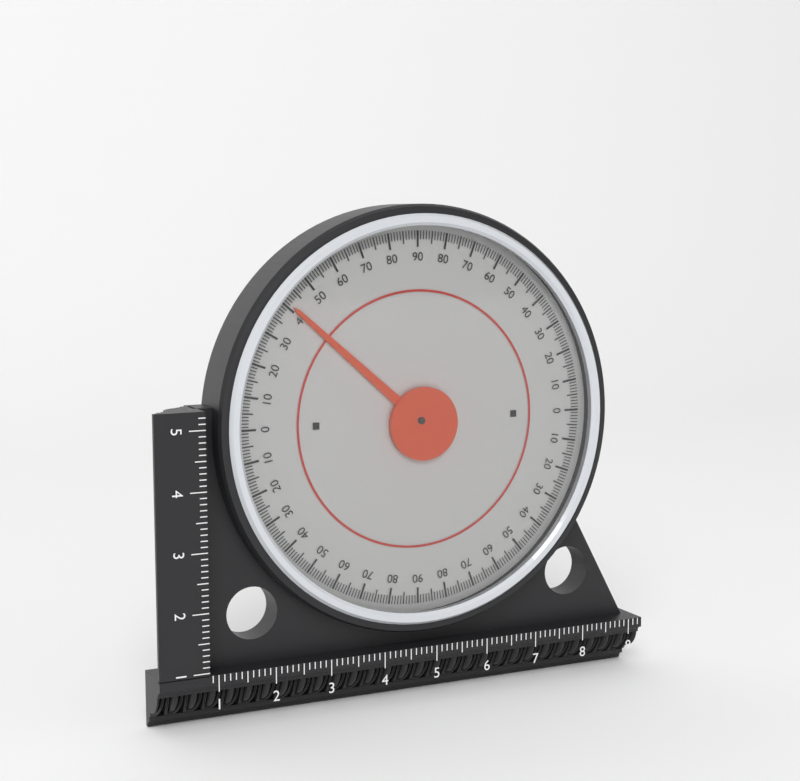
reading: 41 (no unit)
